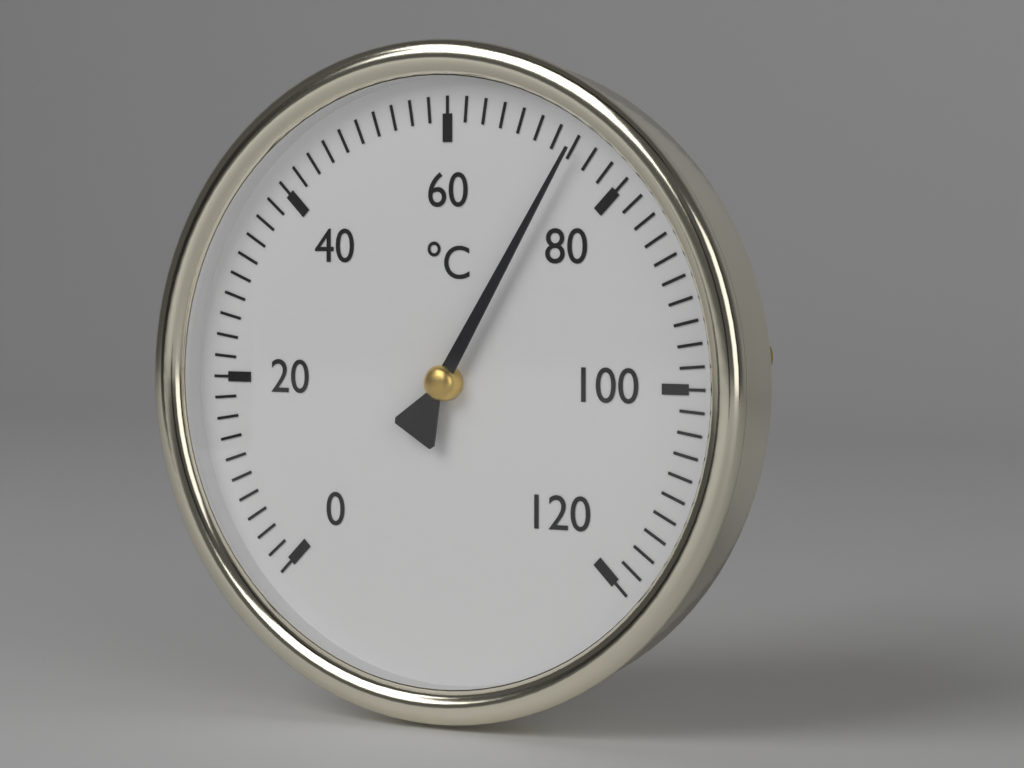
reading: 74 °C
